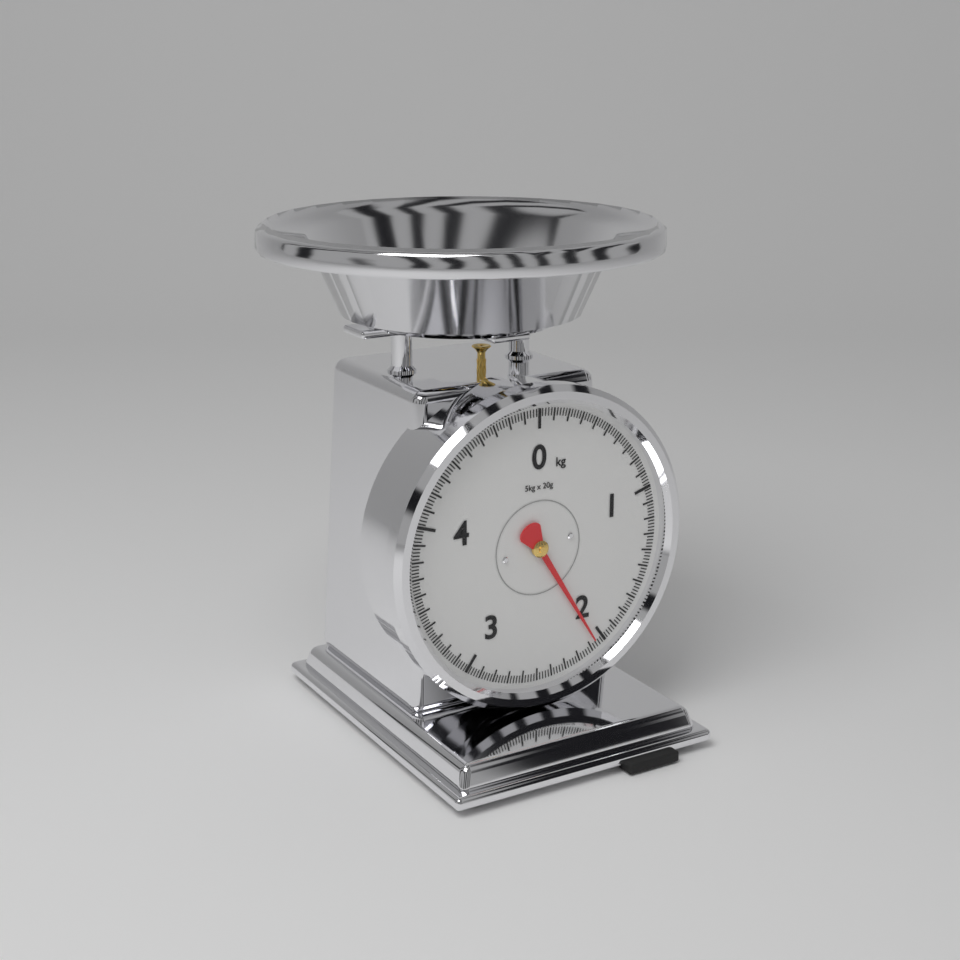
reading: 2.06 kg
